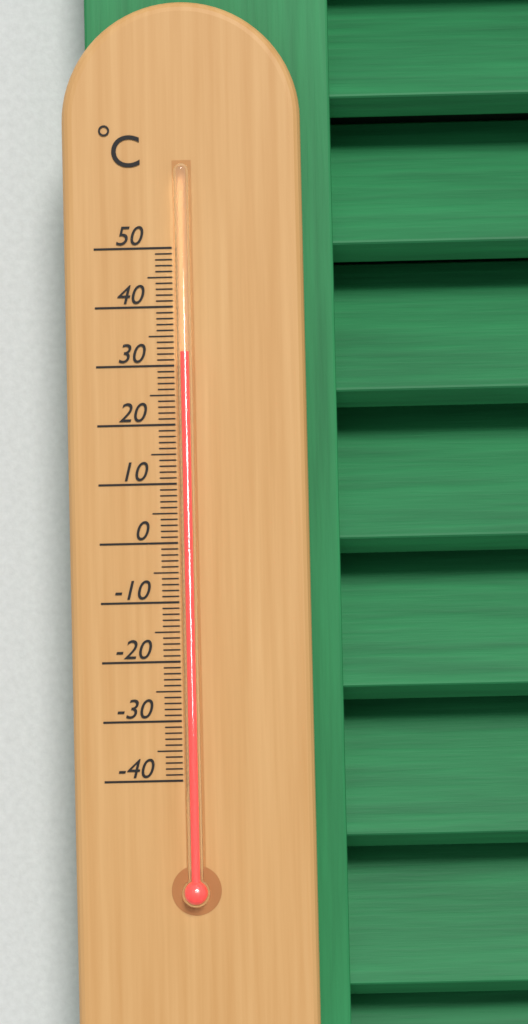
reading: 32 °C
